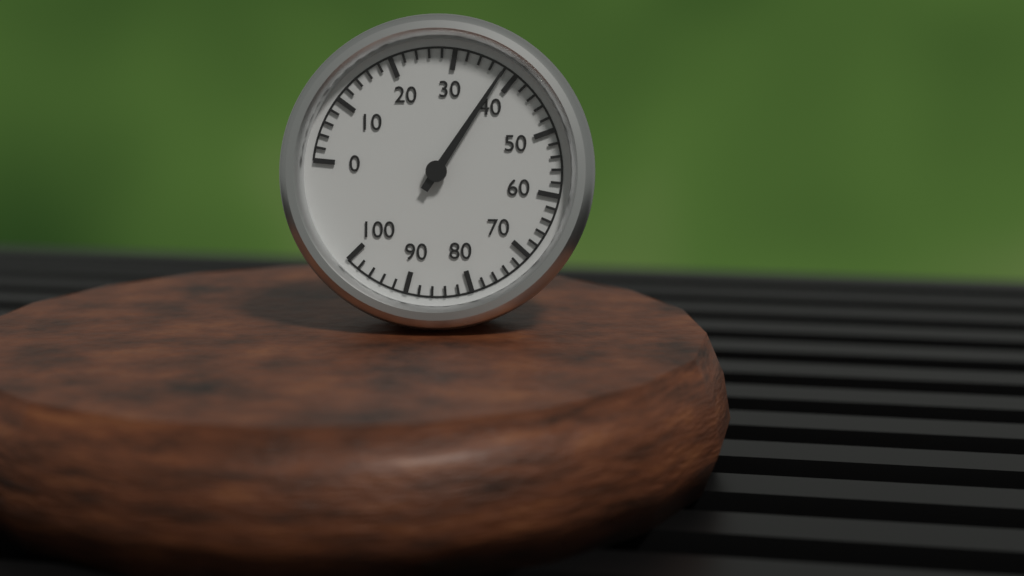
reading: 38 (no unit)
